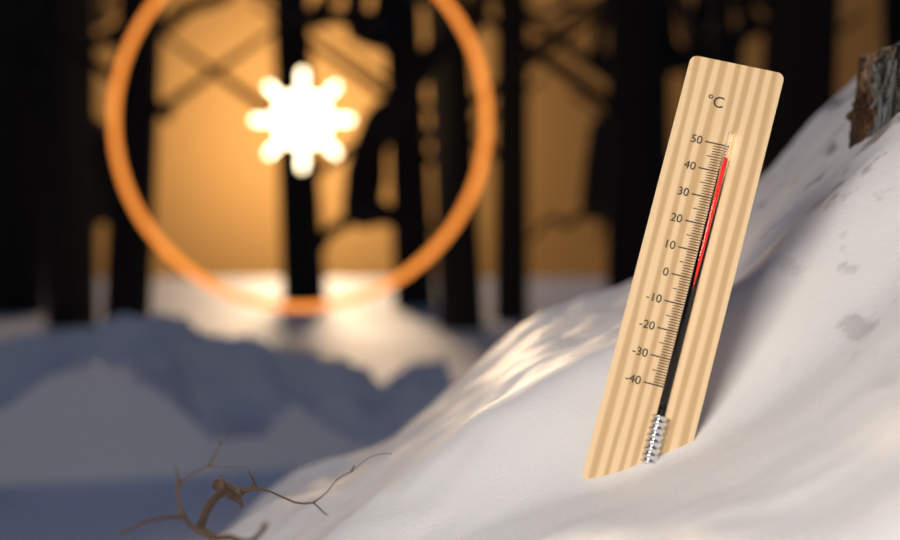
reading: 45 °C
